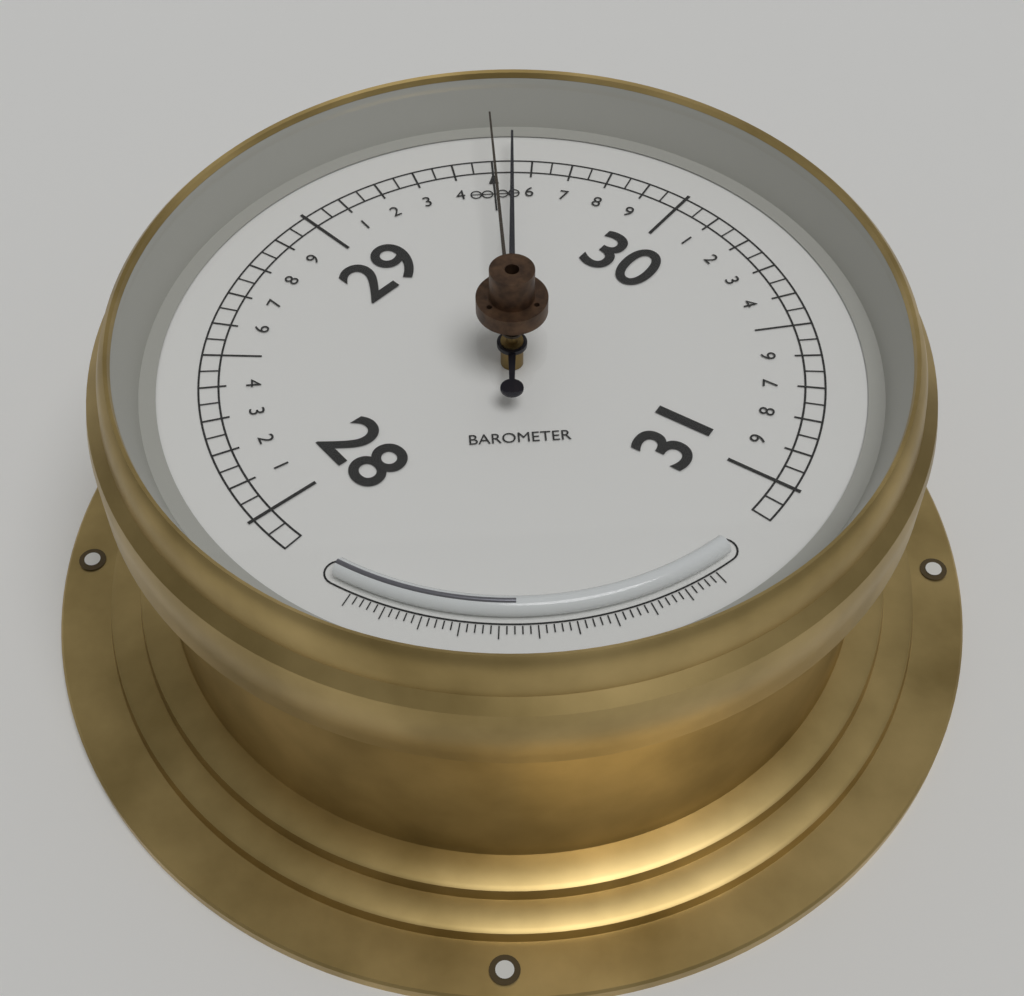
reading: 29.55 (no unit)
